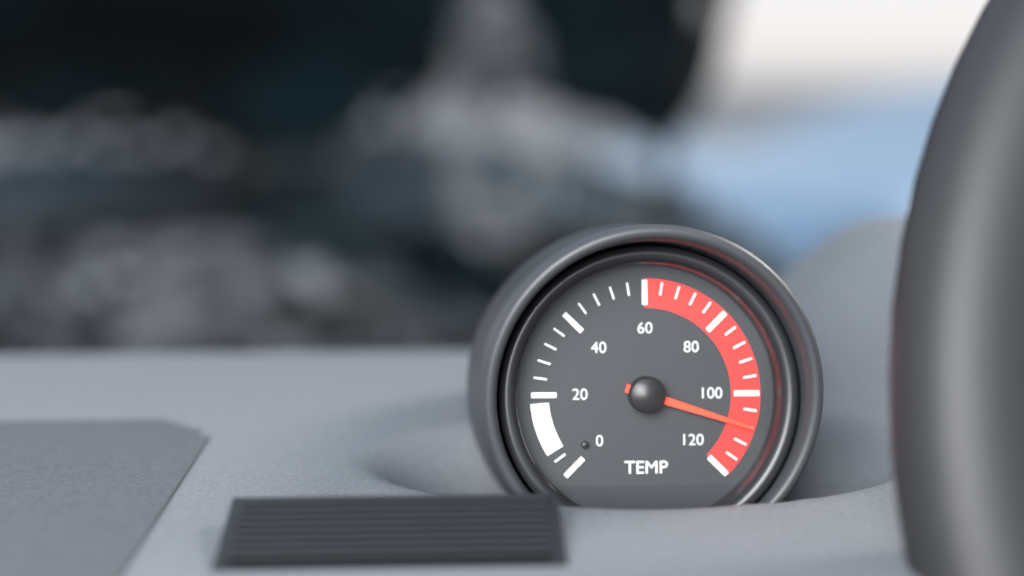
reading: 108 (no unit)
